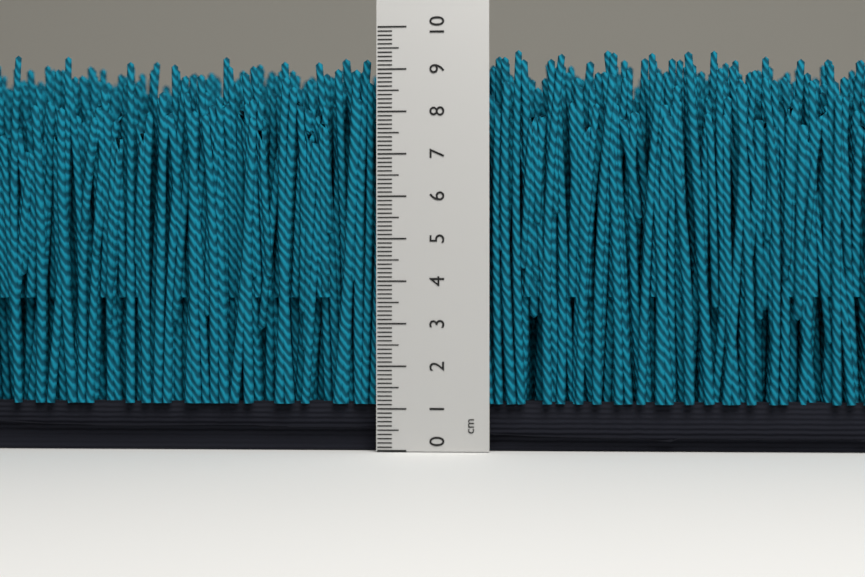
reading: 9.5 cm
